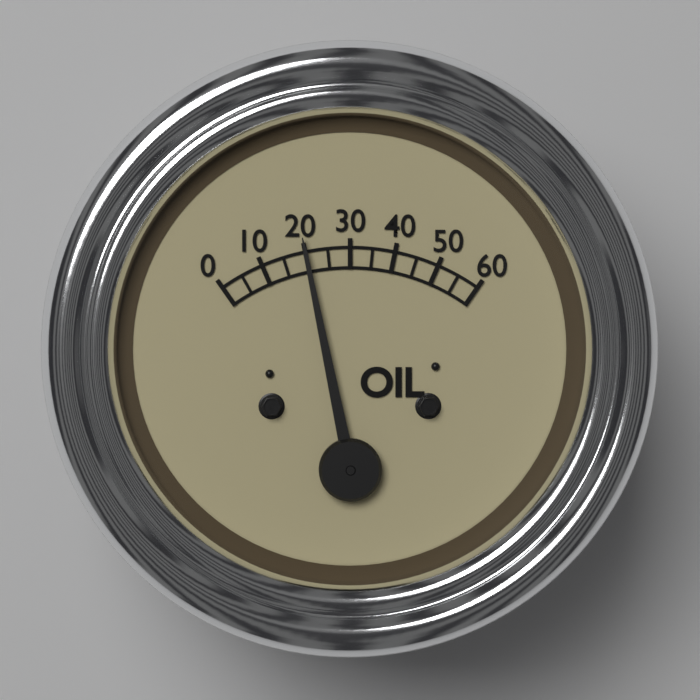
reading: 20 (no unit)
